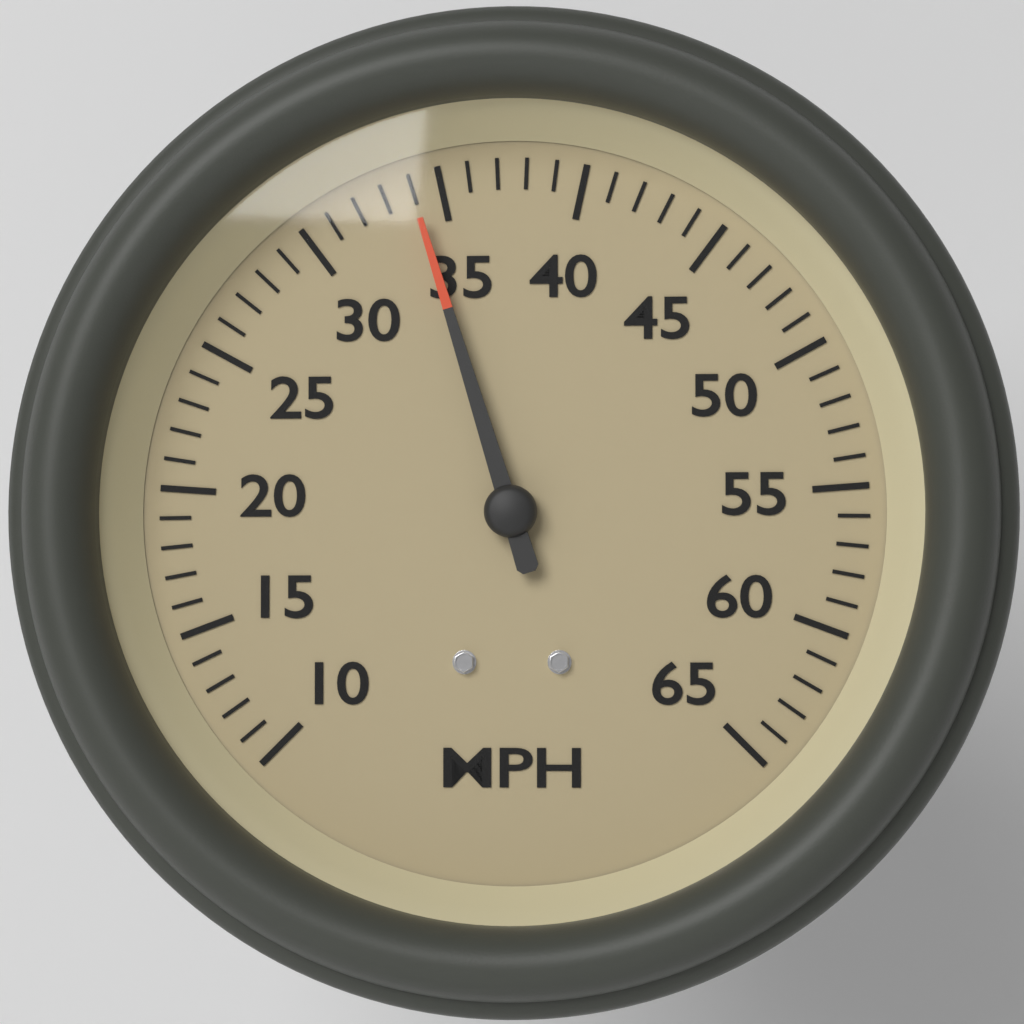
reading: 34 MPH
